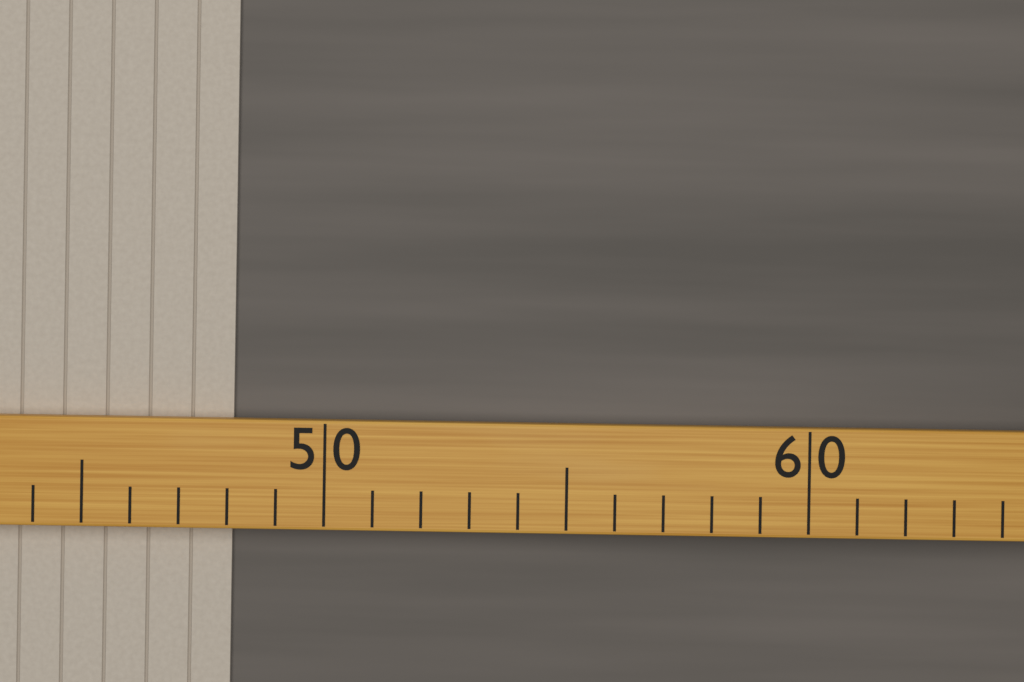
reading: 48 (no unit)
